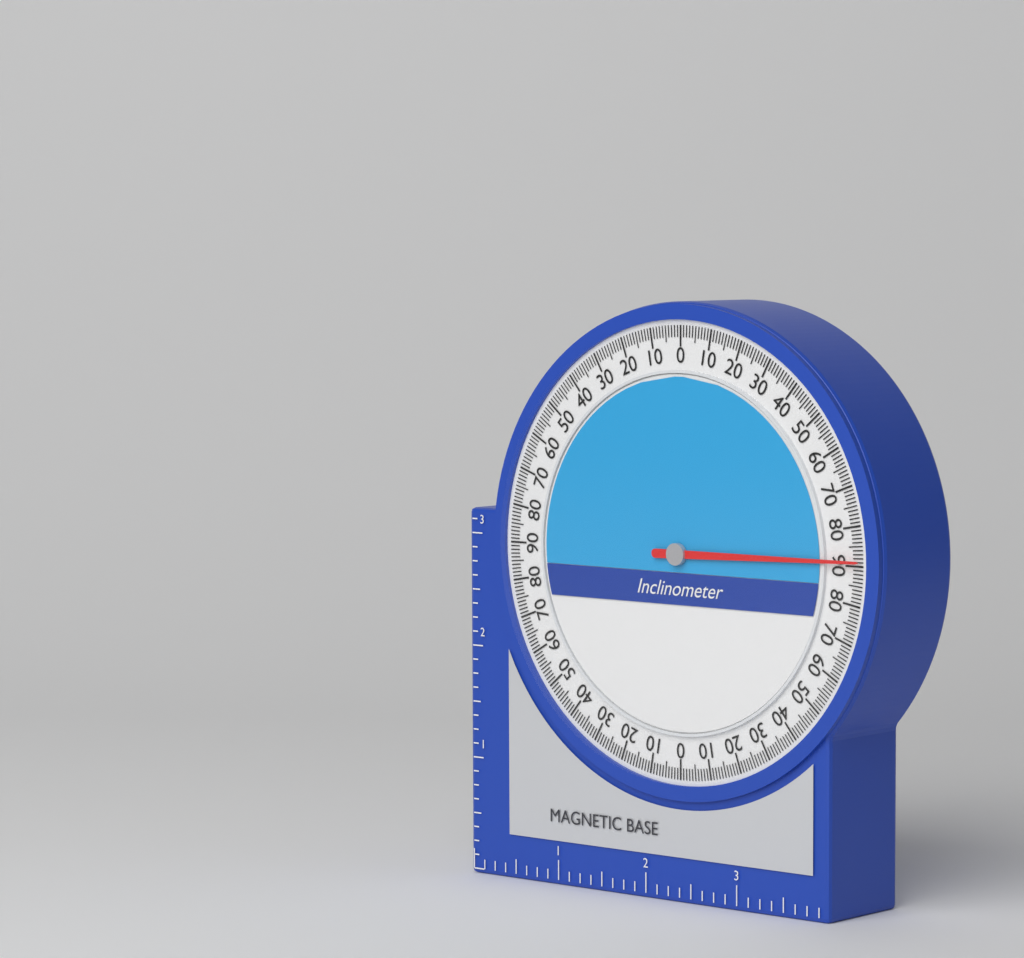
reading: 89 (no unit)
